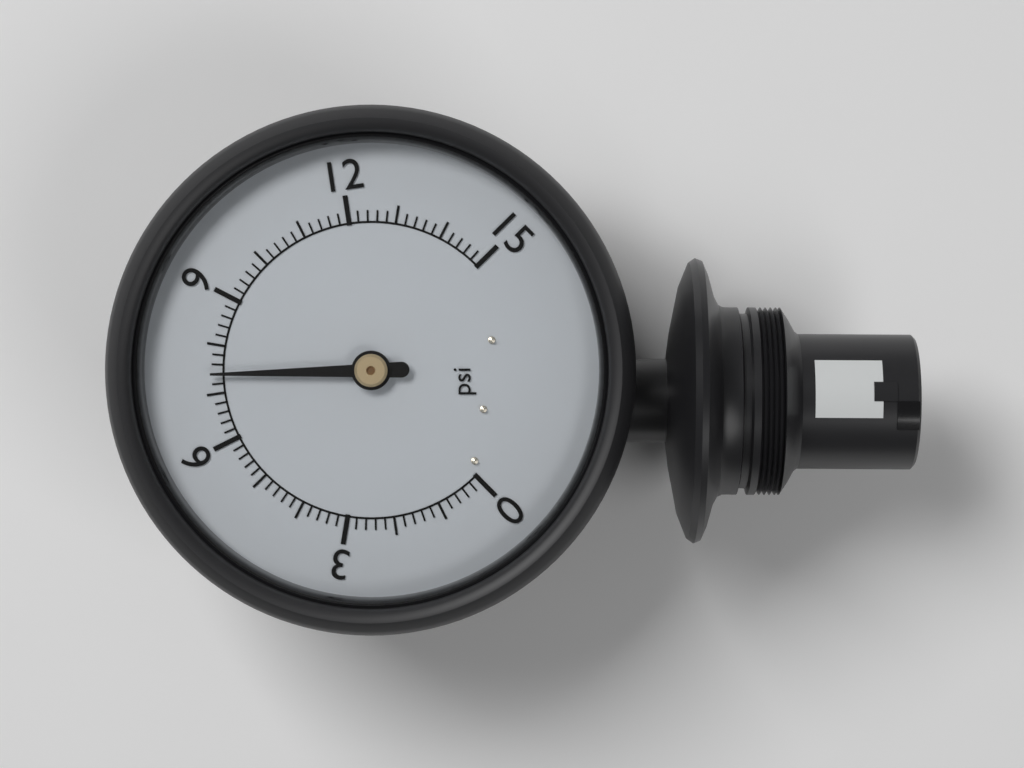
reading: 7.4 psi
